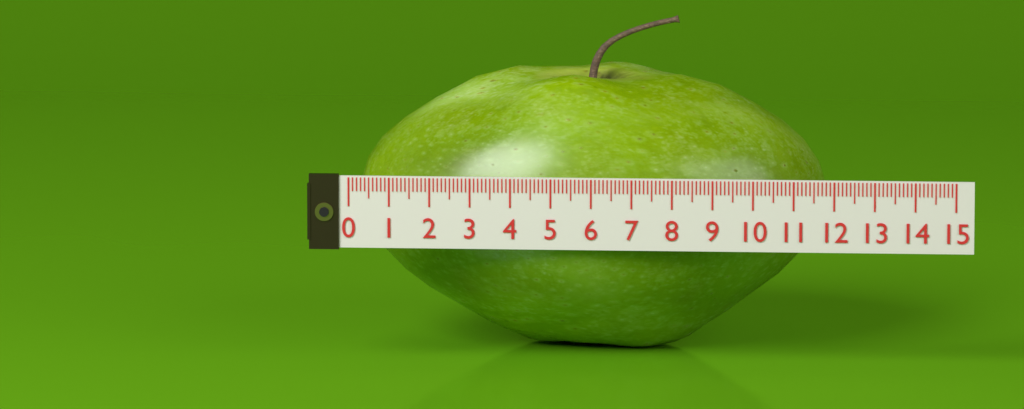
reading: 11.7 (no unit)
